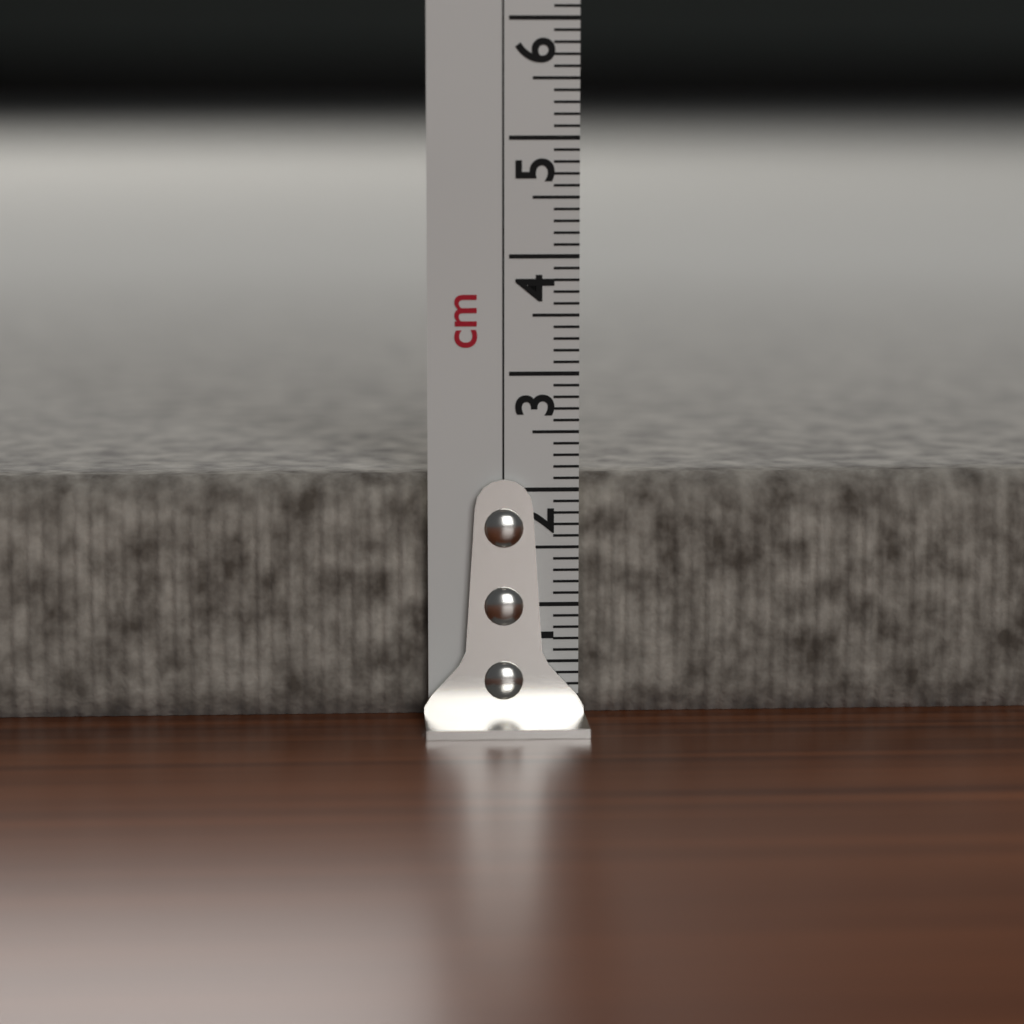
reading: 2.1 cm
